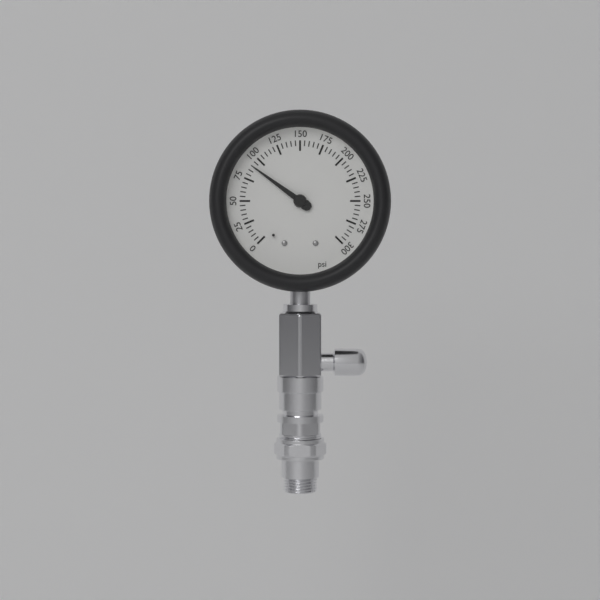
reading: 90 psi
